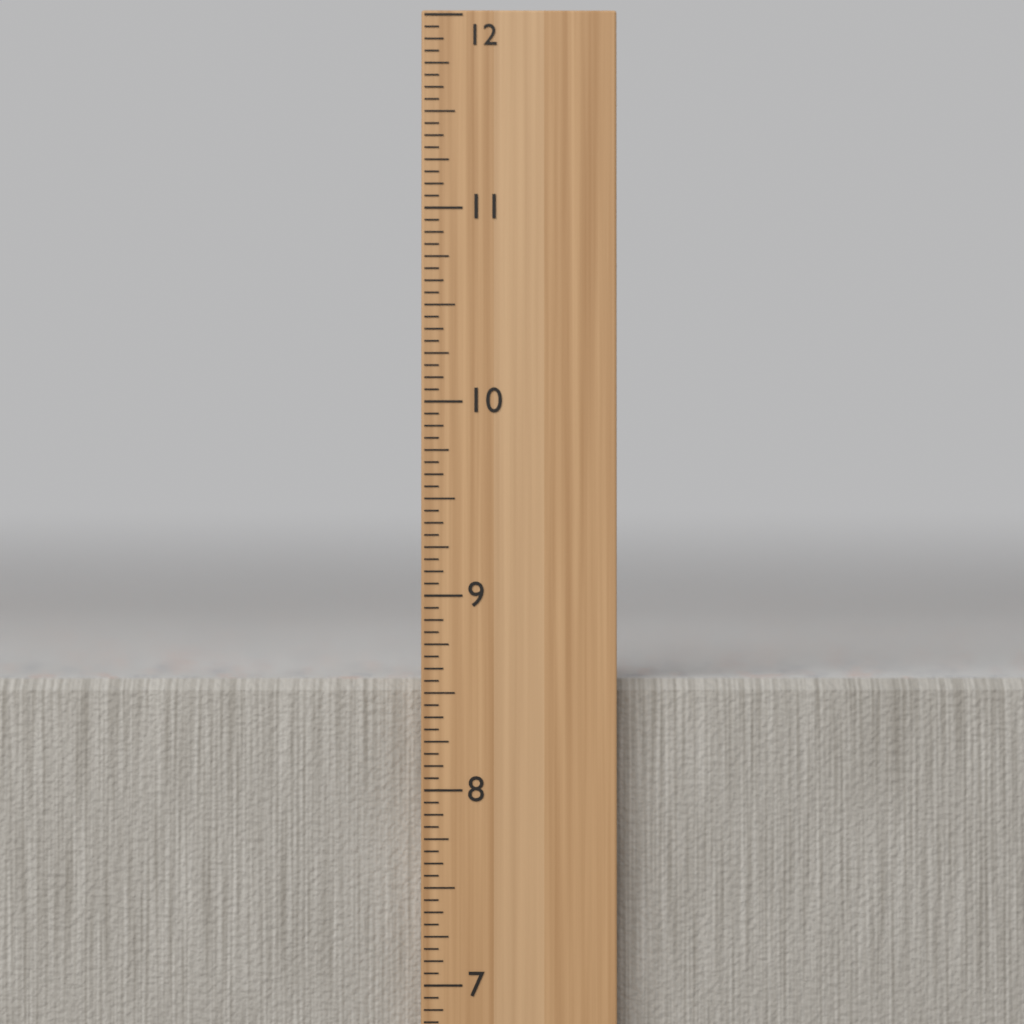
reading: 8.5625 in
